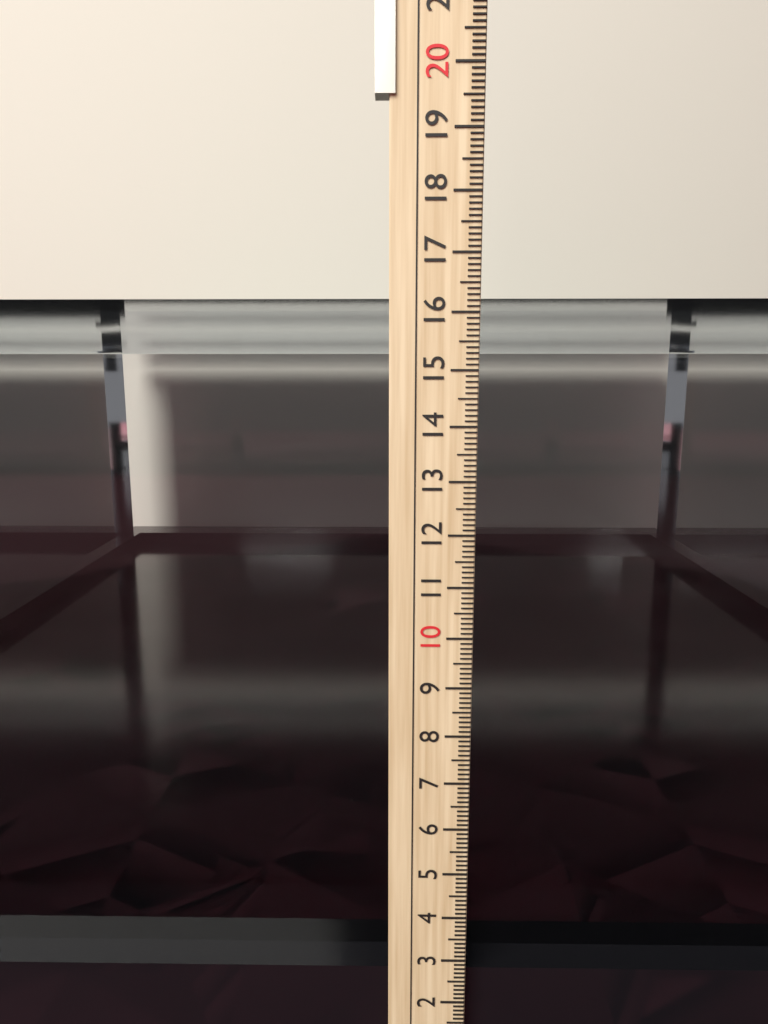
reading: 16.3 cm
